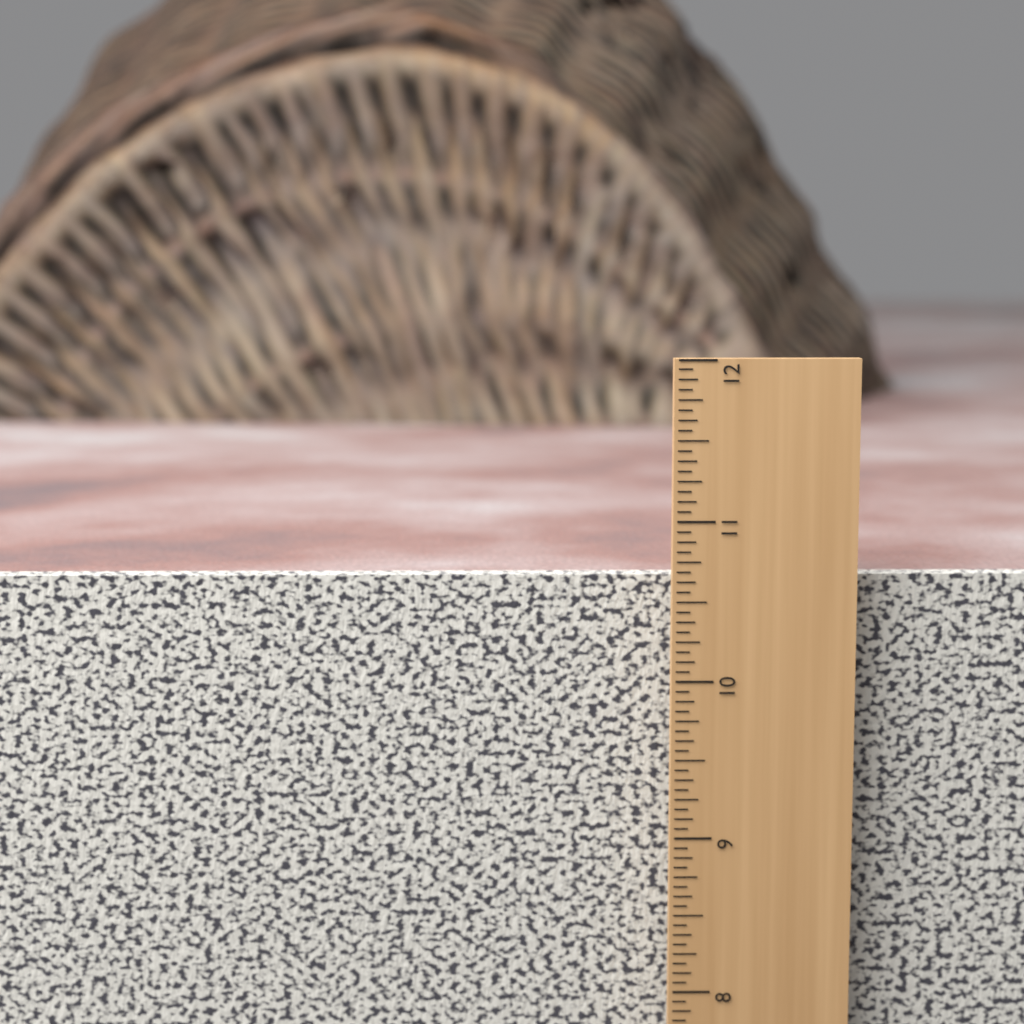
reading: 10.6250 in
